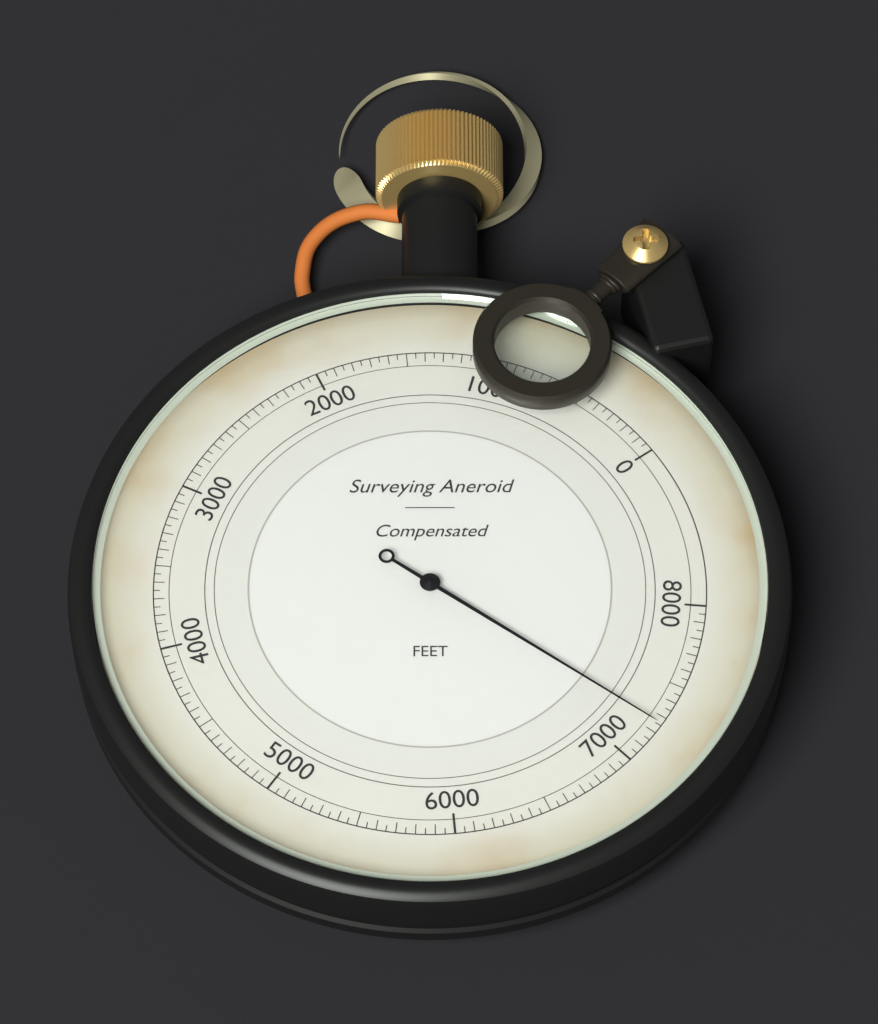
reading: 7250 ft
